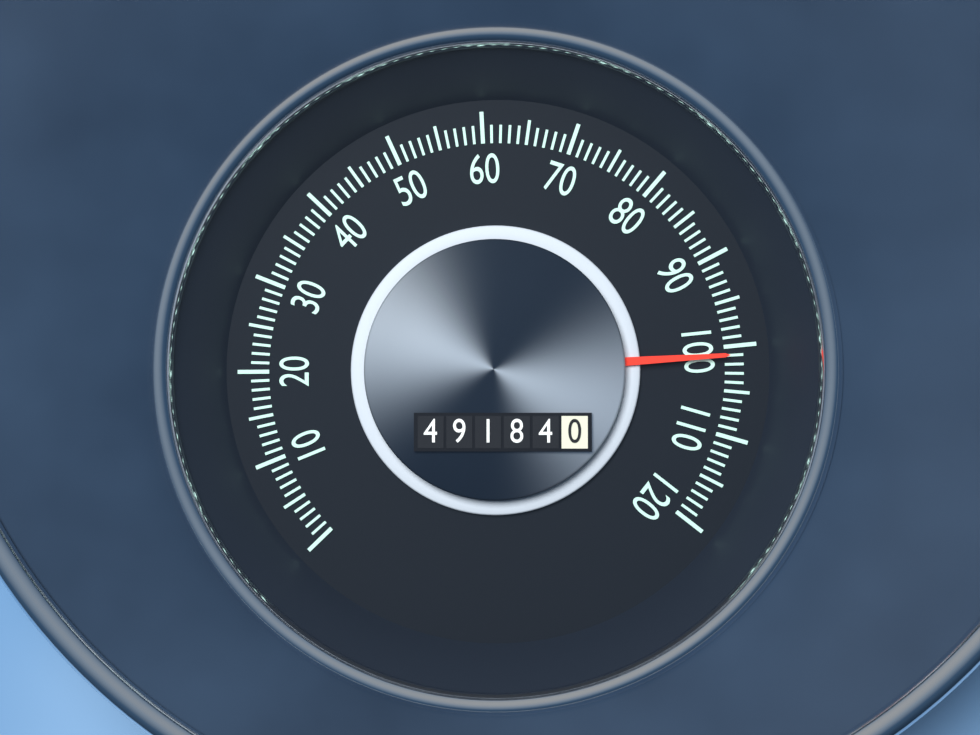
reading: 101 (no unit)
